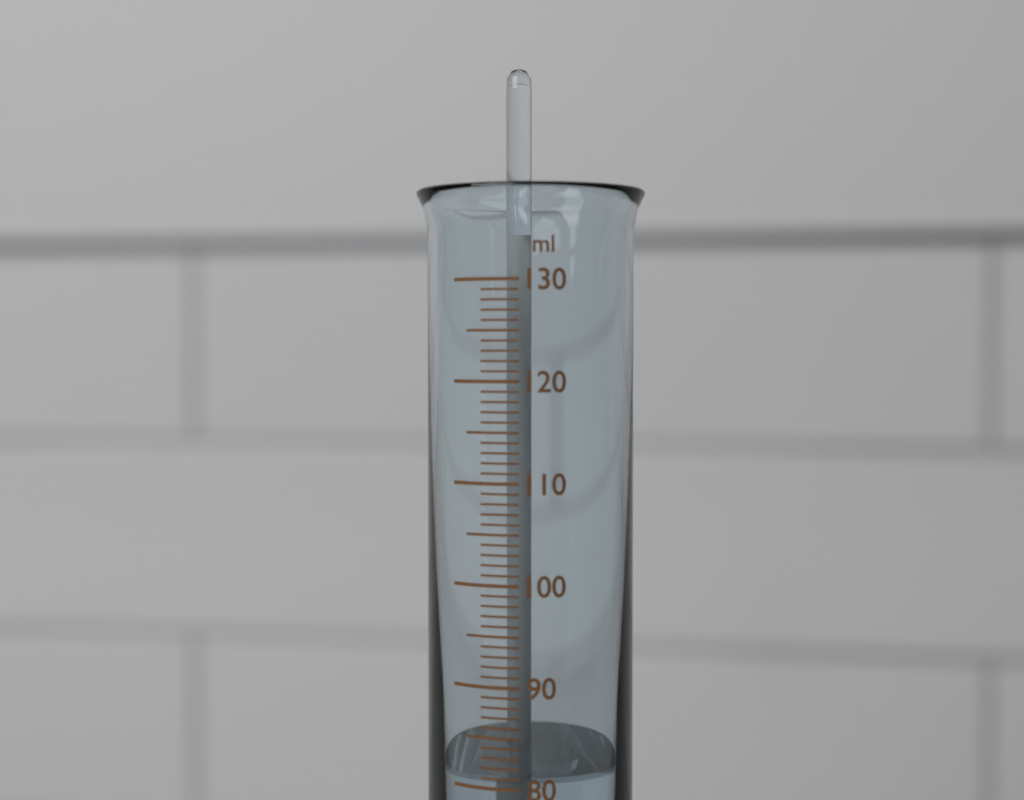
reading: 81 ml
